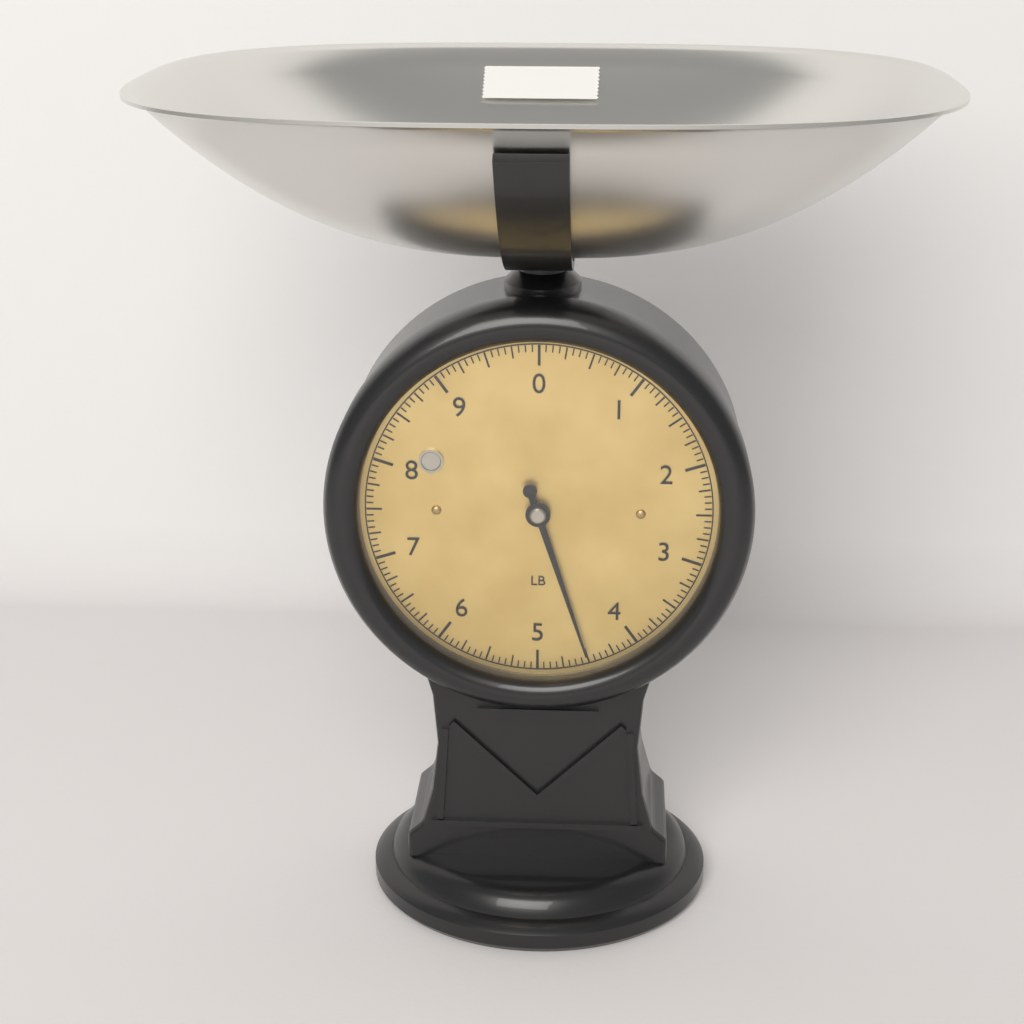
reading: 4.5000 lb
